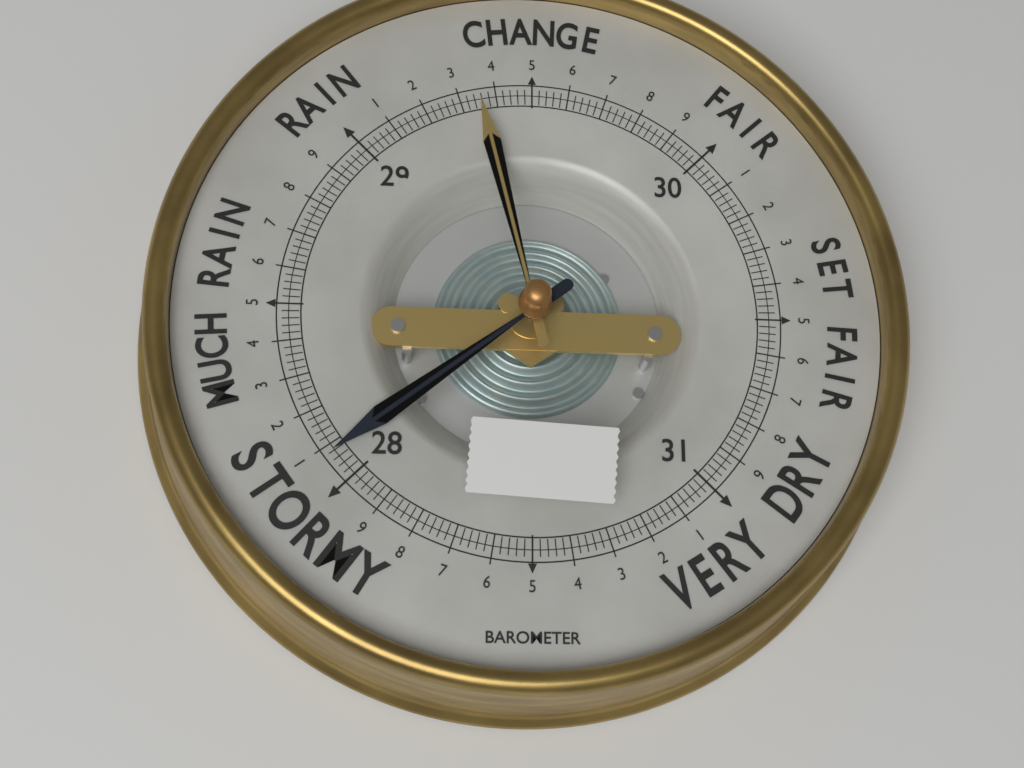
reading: 28.08 (no unit)
